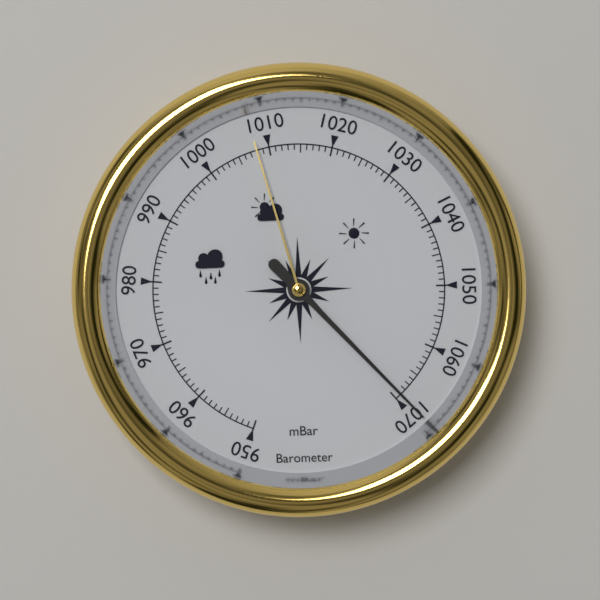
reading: 1069 mbar
